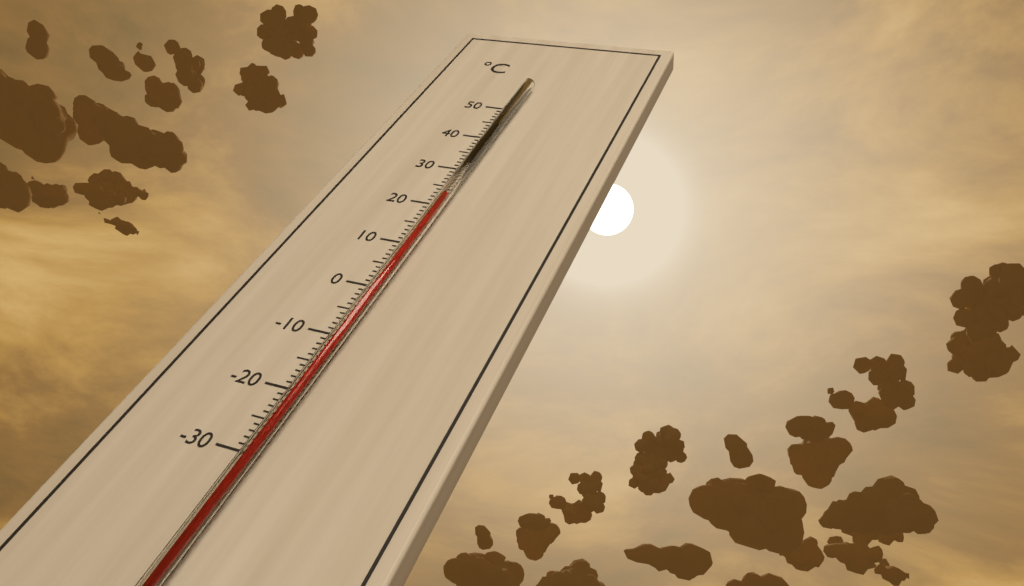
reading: 21 °C
